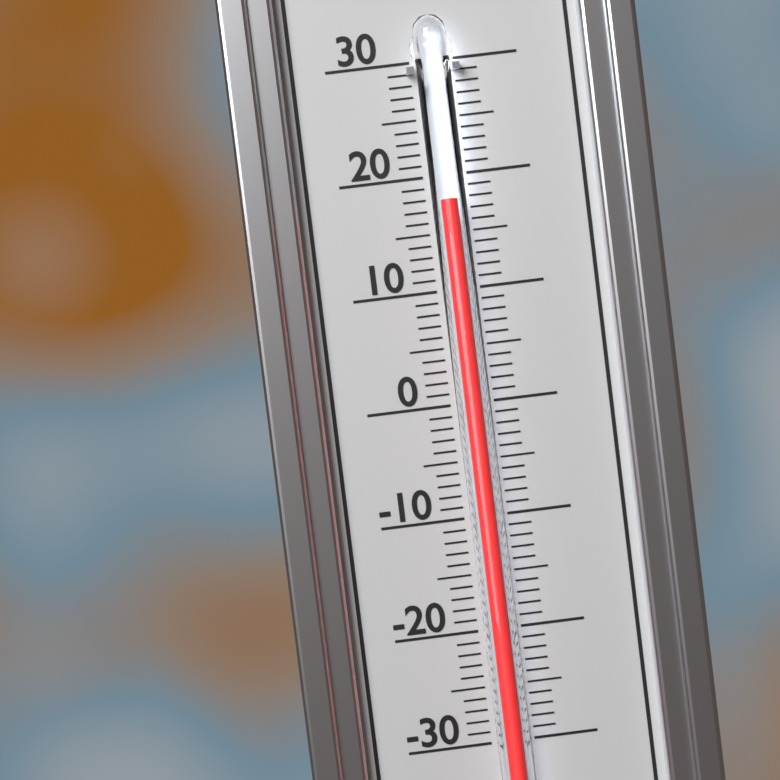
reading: 18 (no unit)
